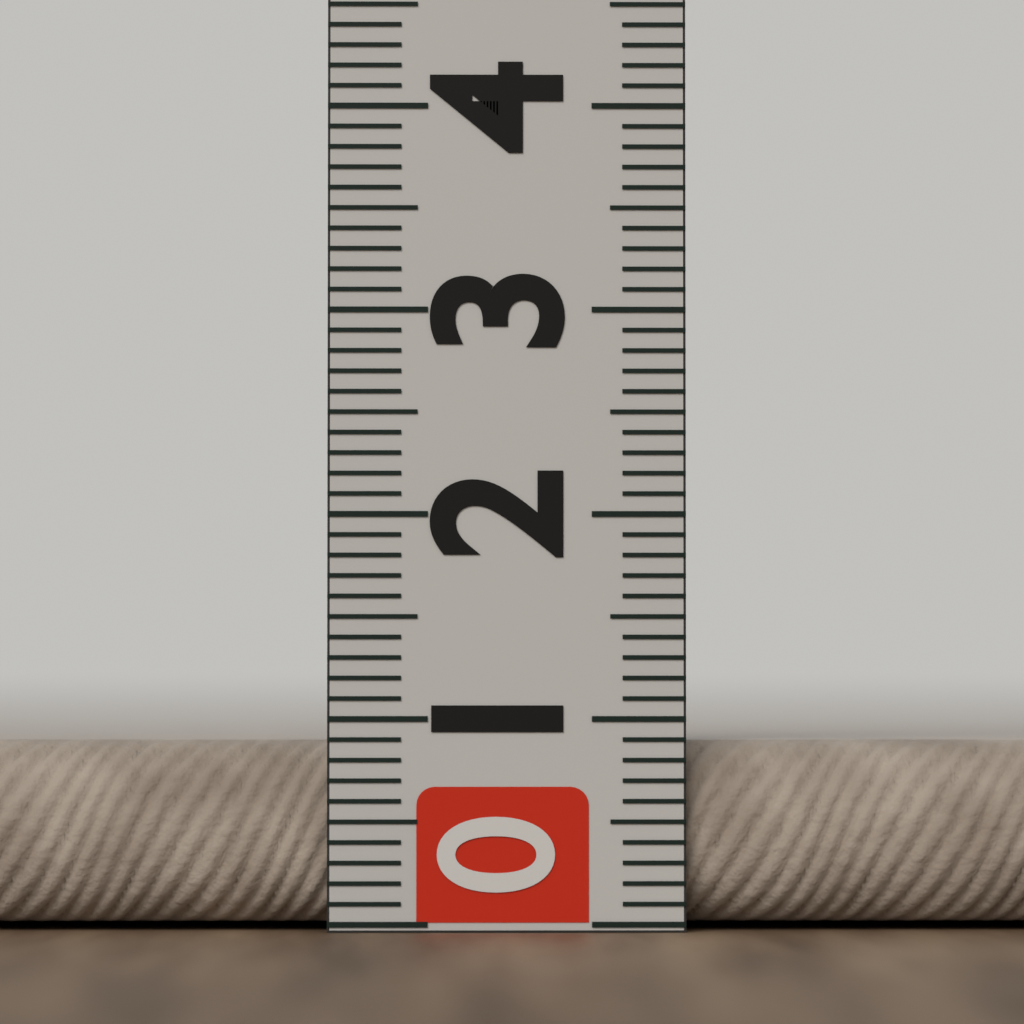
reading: 0.9 (no unit)
